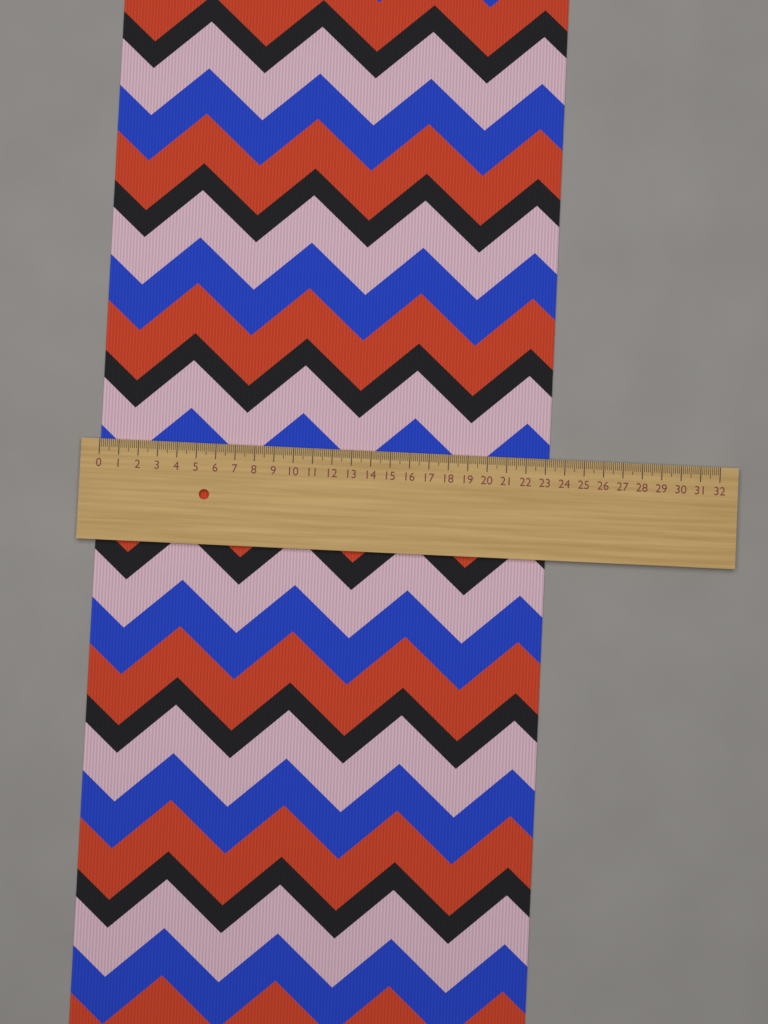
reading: 23.2 (no unit)
